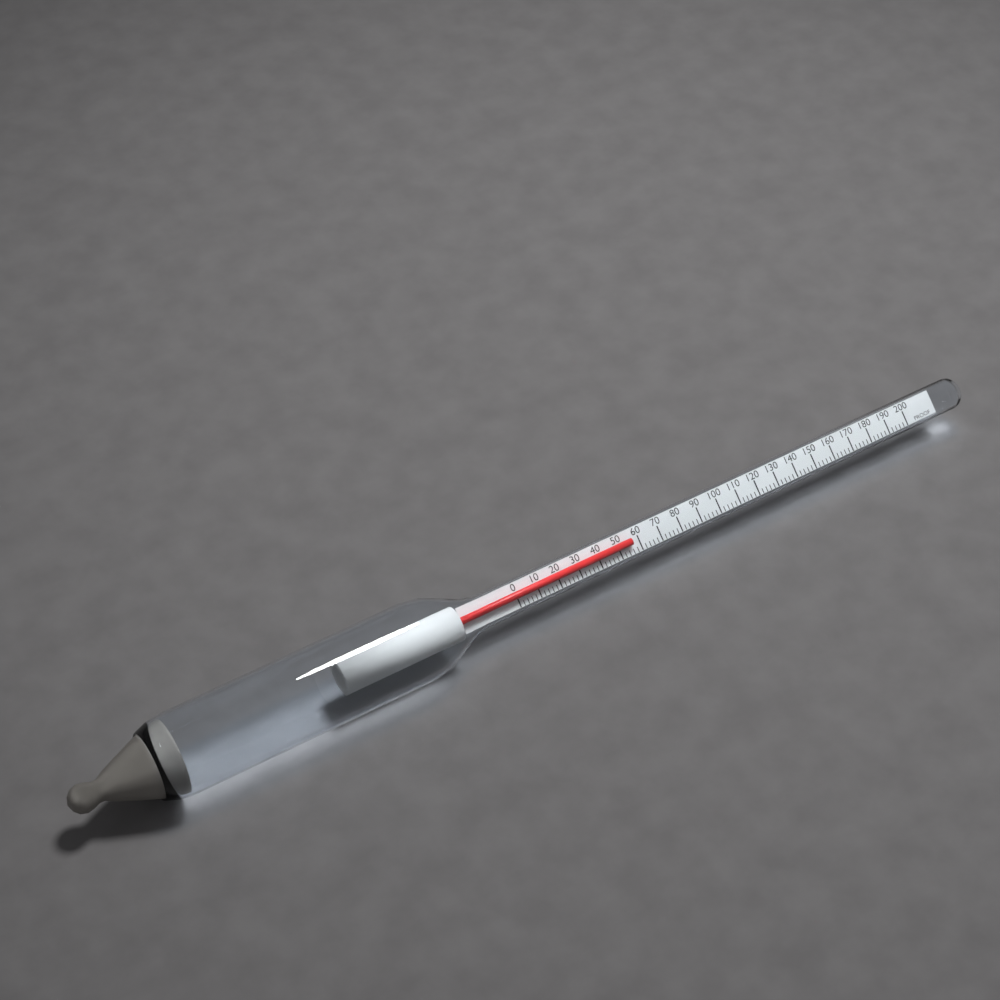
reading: 56 proof
